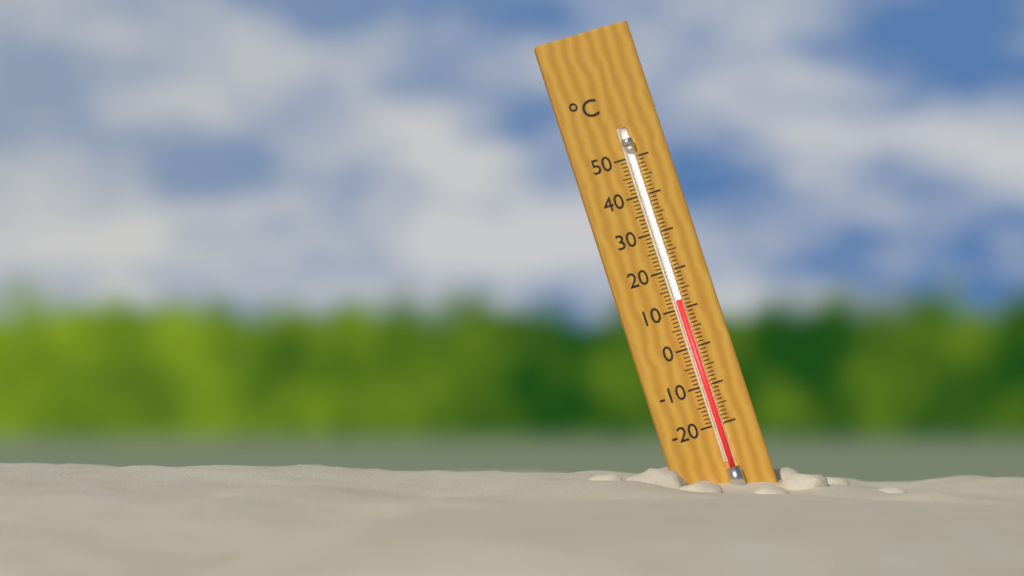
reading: 12 °C
